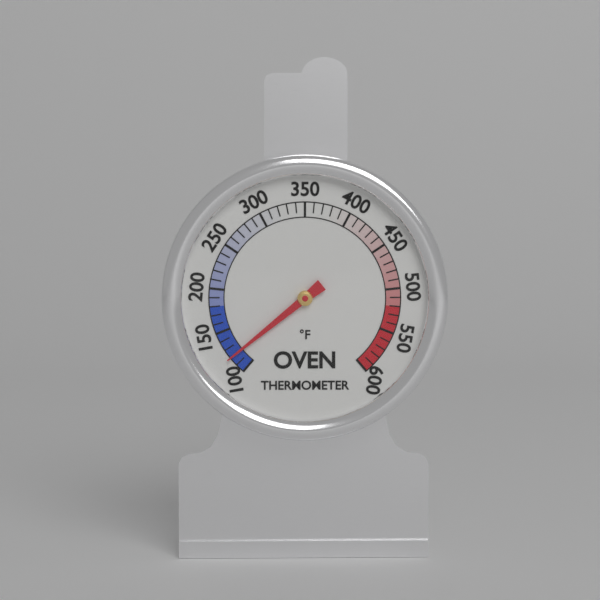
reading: 120 °F
